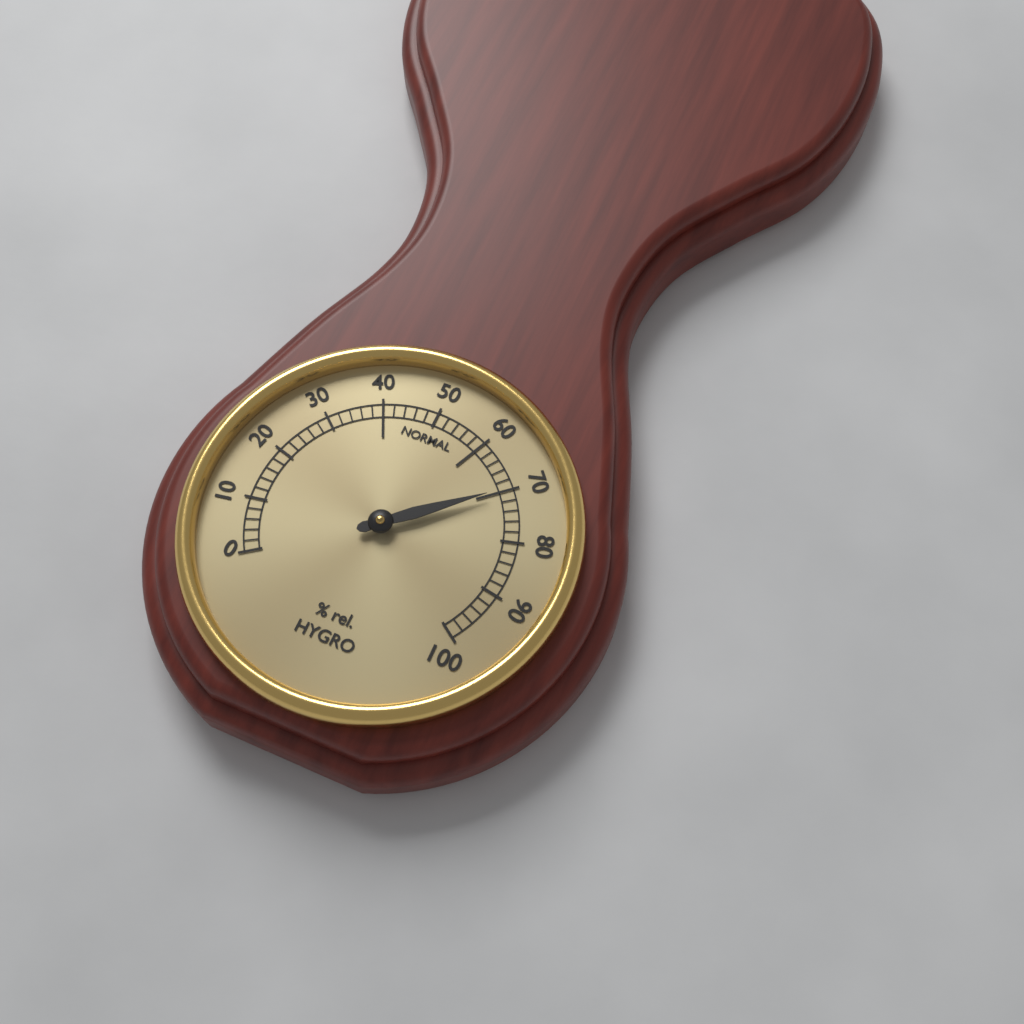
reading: 70 % rel.
